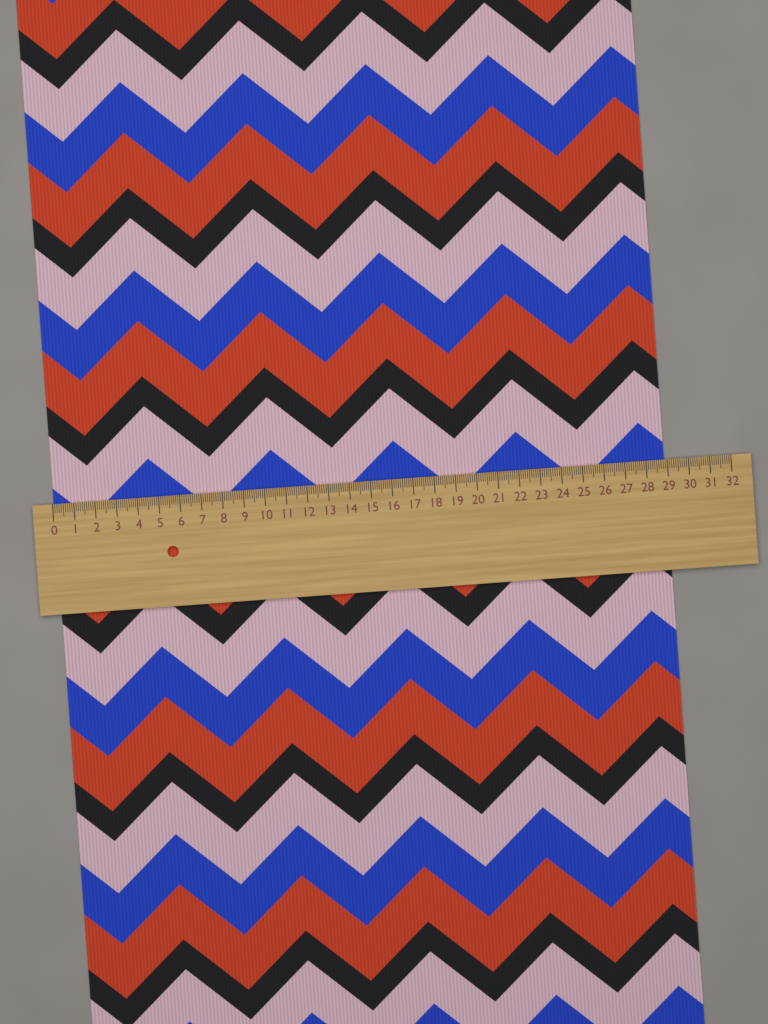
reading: 28.9 (no unit)
